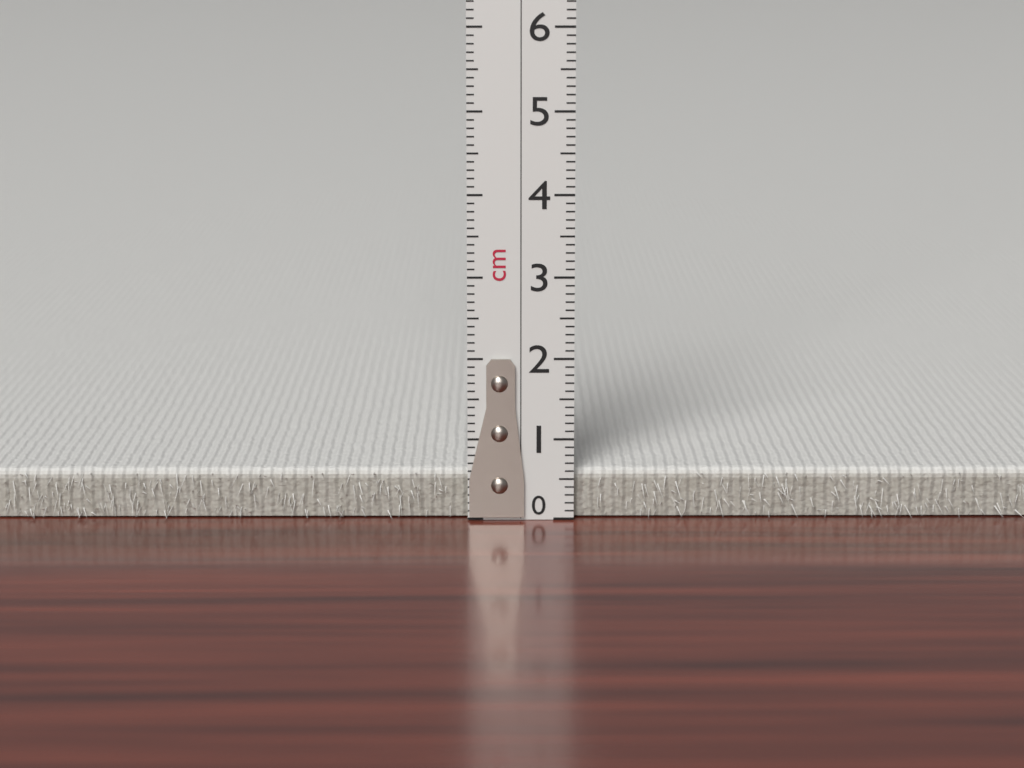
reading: 0.6 cm
